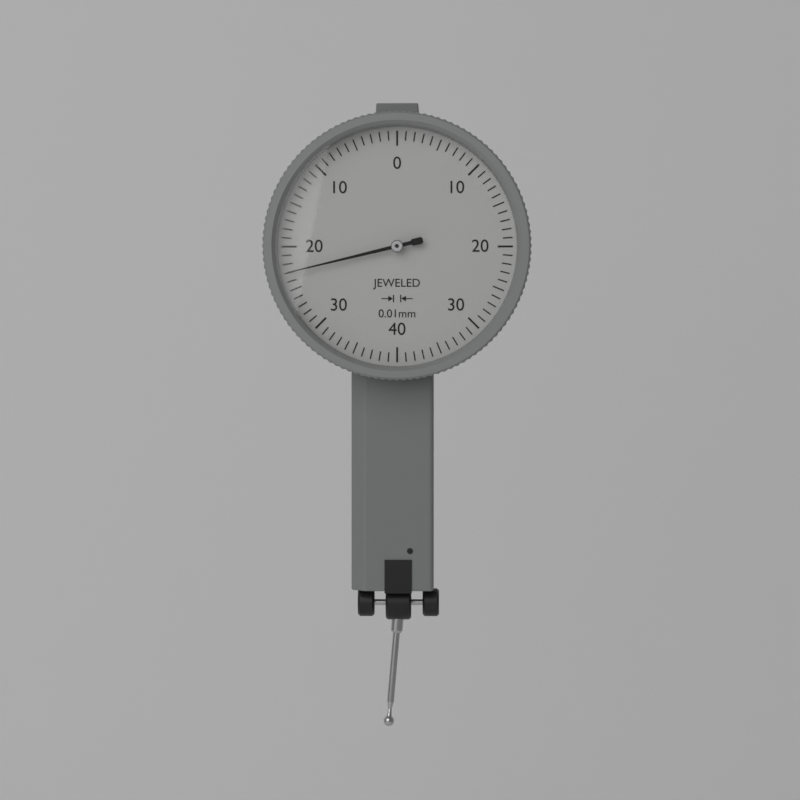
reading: 0.23 mm
